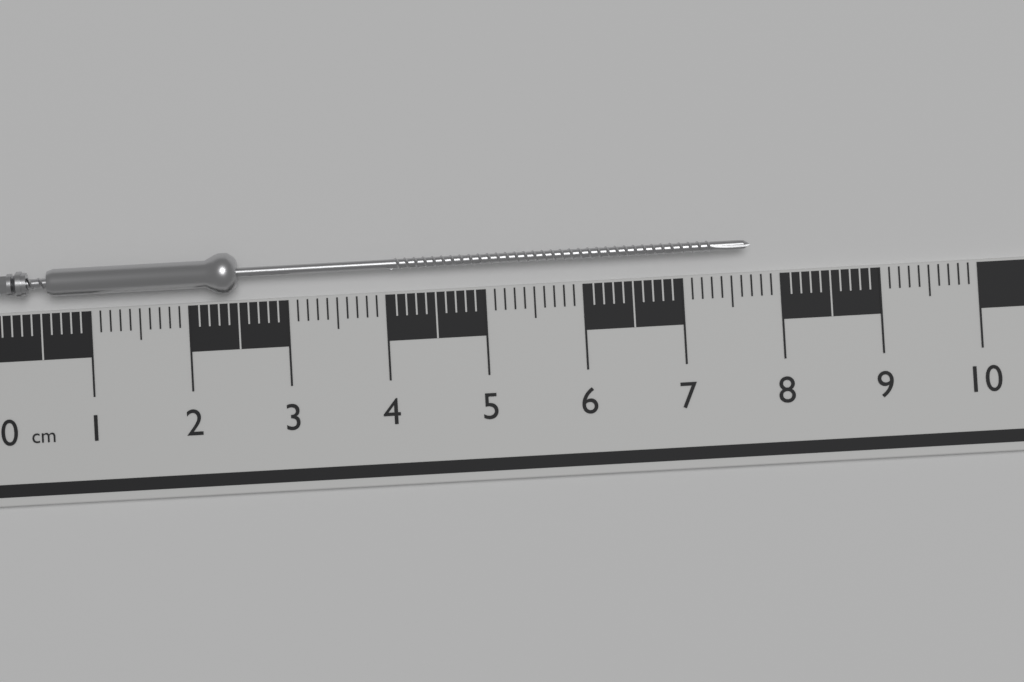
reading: 7.7 cm
